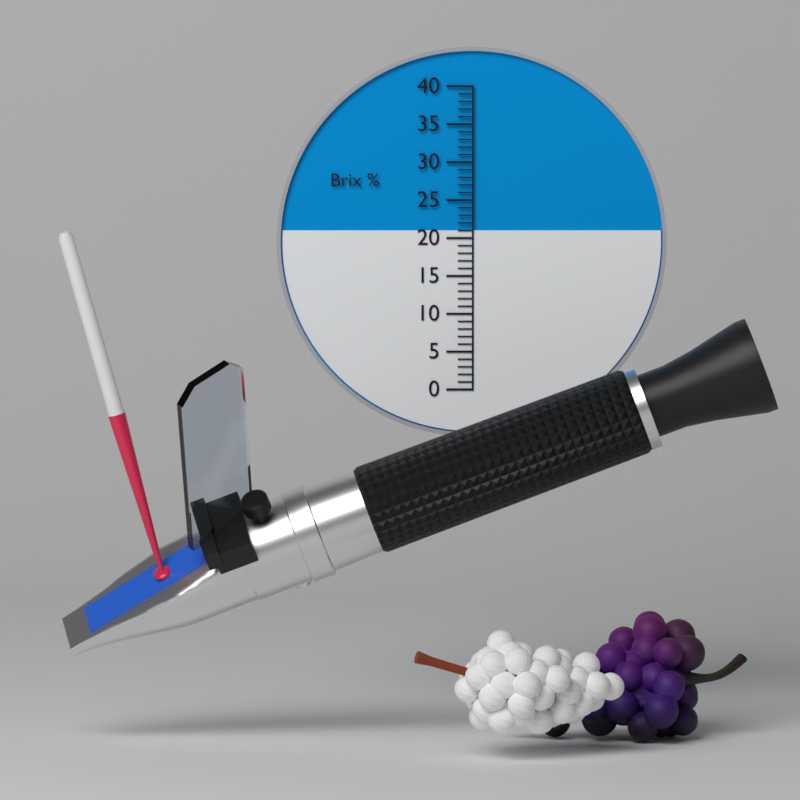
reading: 21 Brix %
